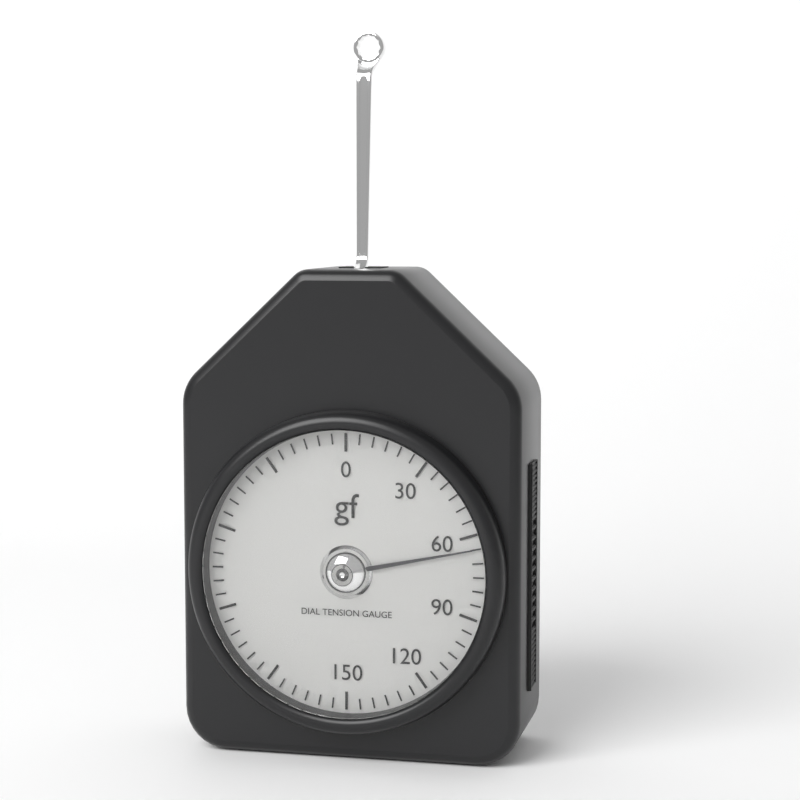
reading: 65 gf
